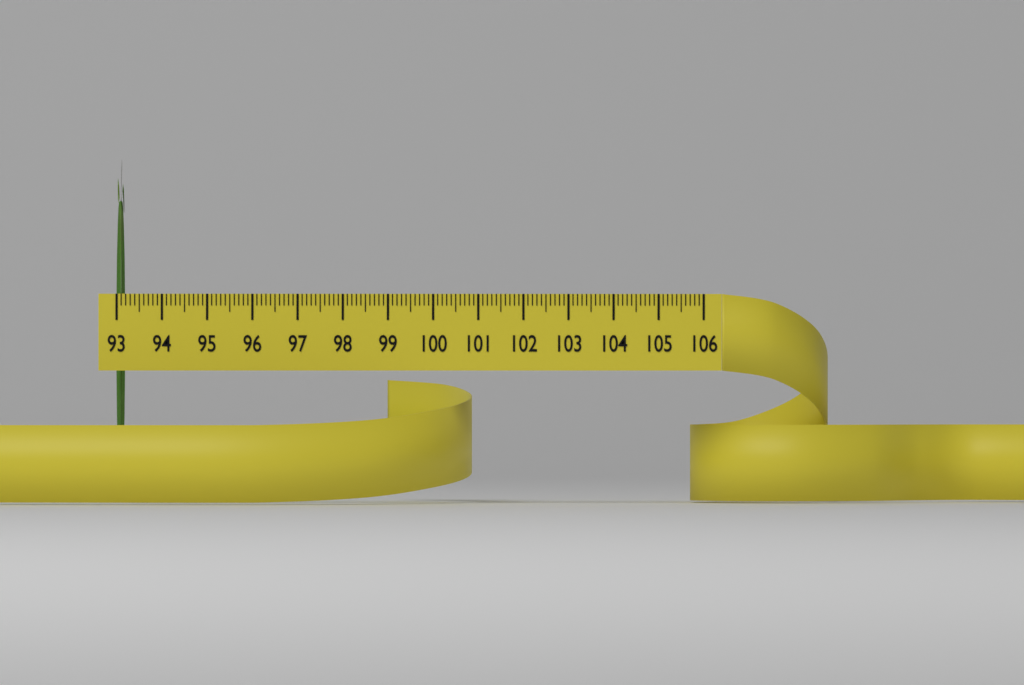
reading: 93.2 (no unit)
